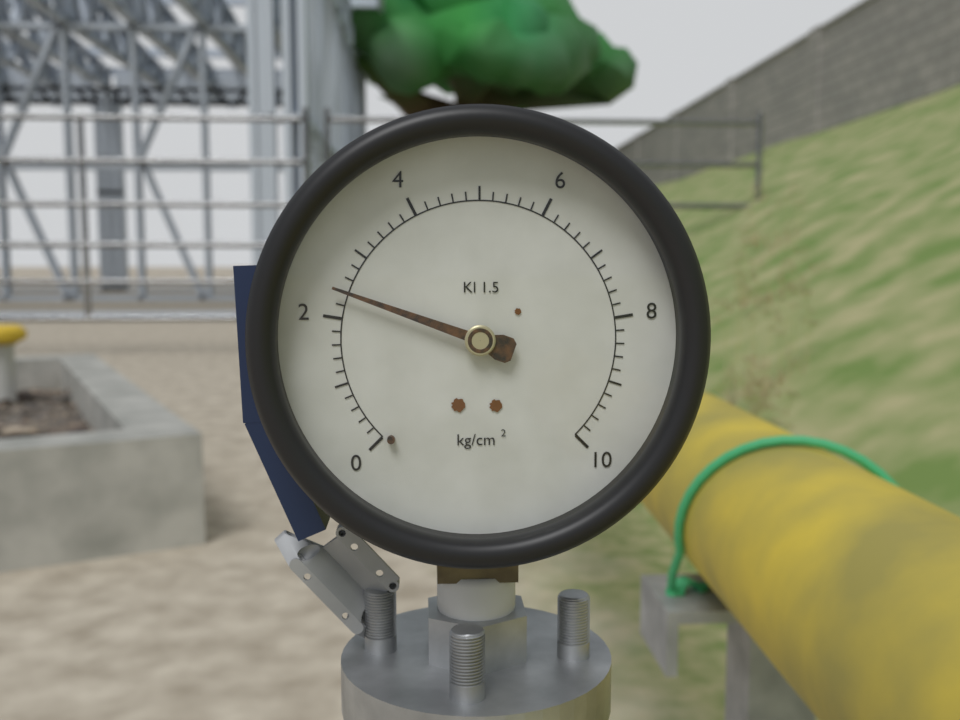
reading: 2.4 kg/cm²
